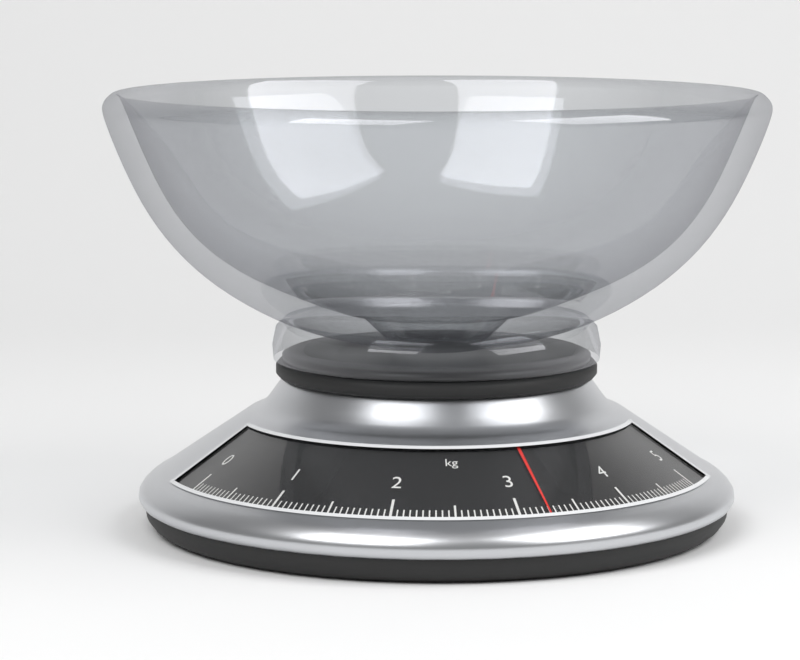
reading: 3.25 kg
